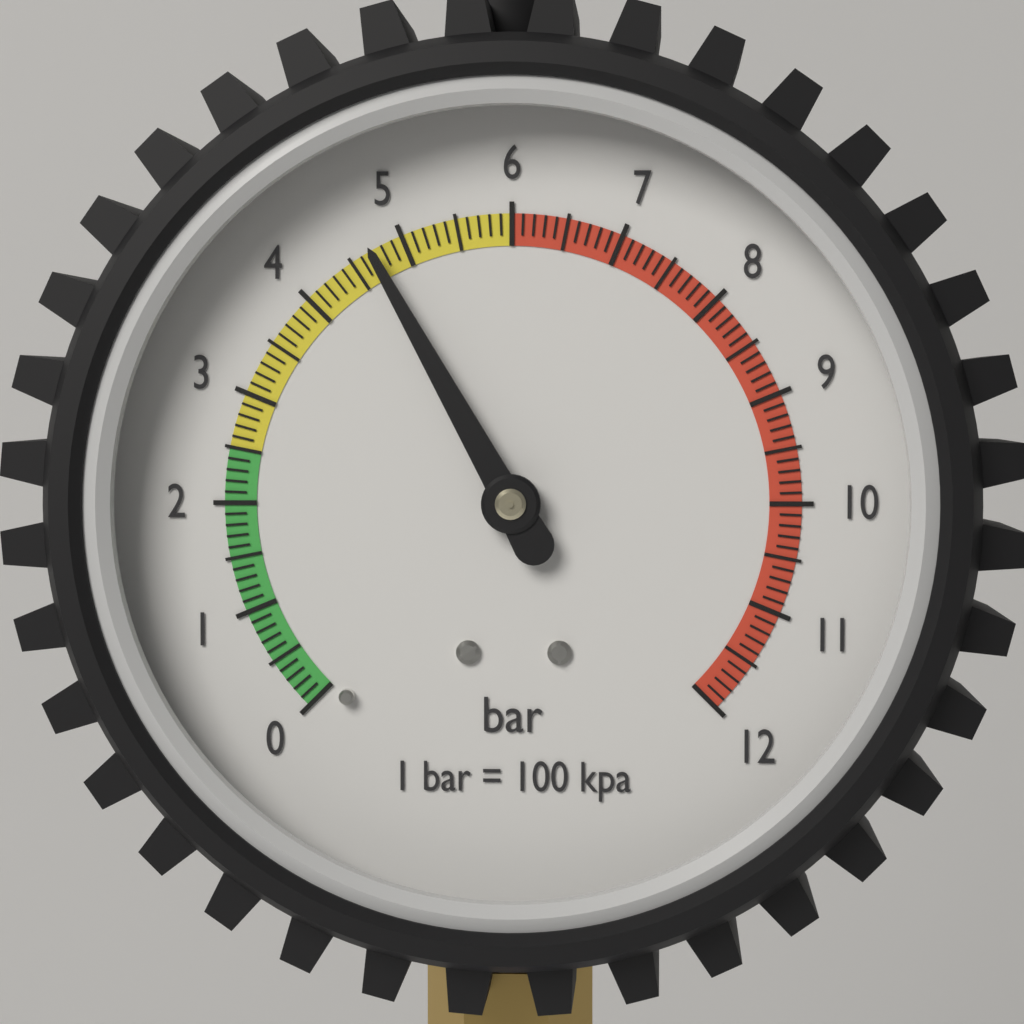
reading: 4.7 bar
